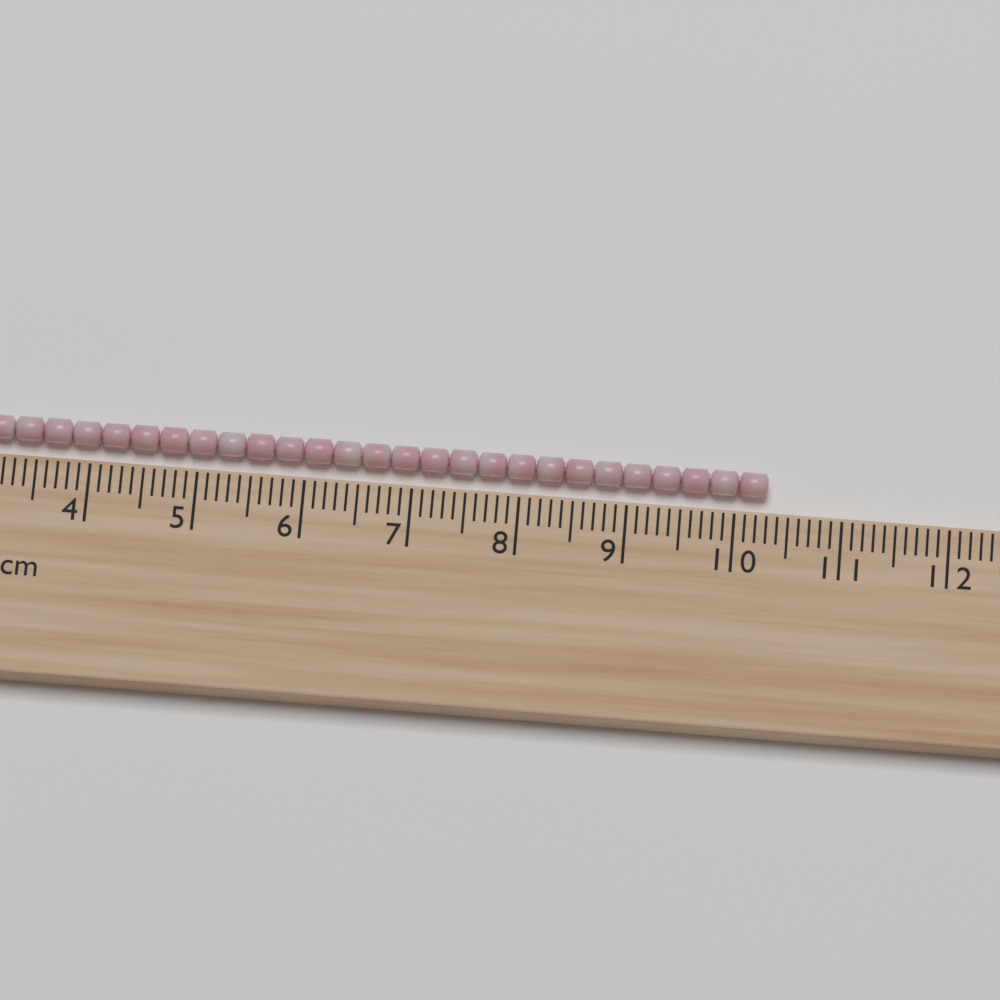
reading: 10.3 cm
